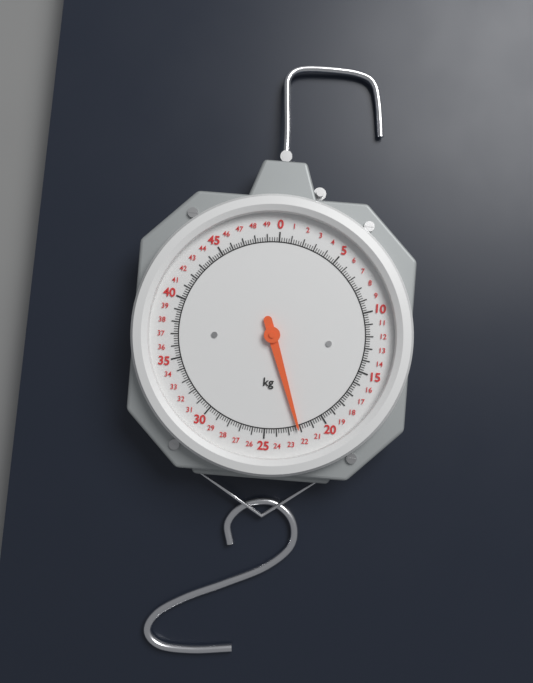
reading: 22.2 kg
